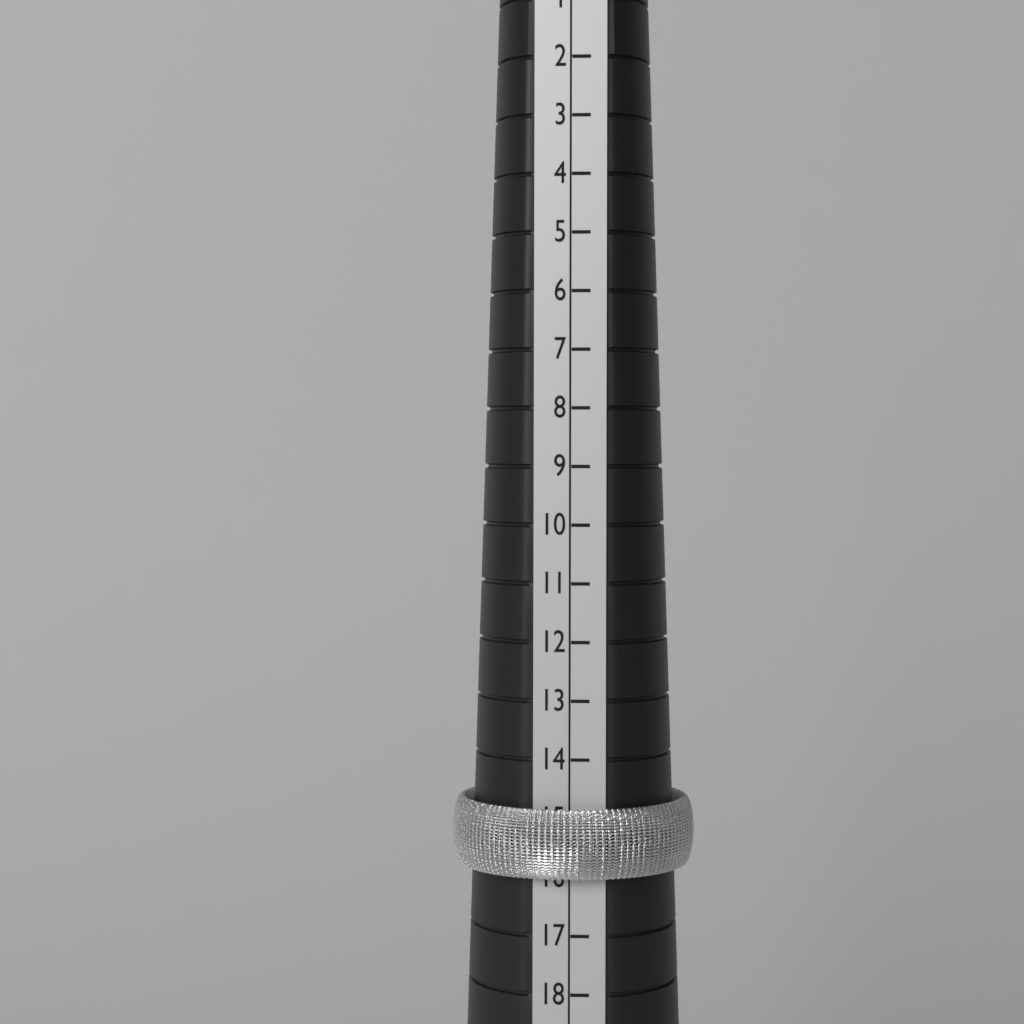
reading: 16 (no unit)
